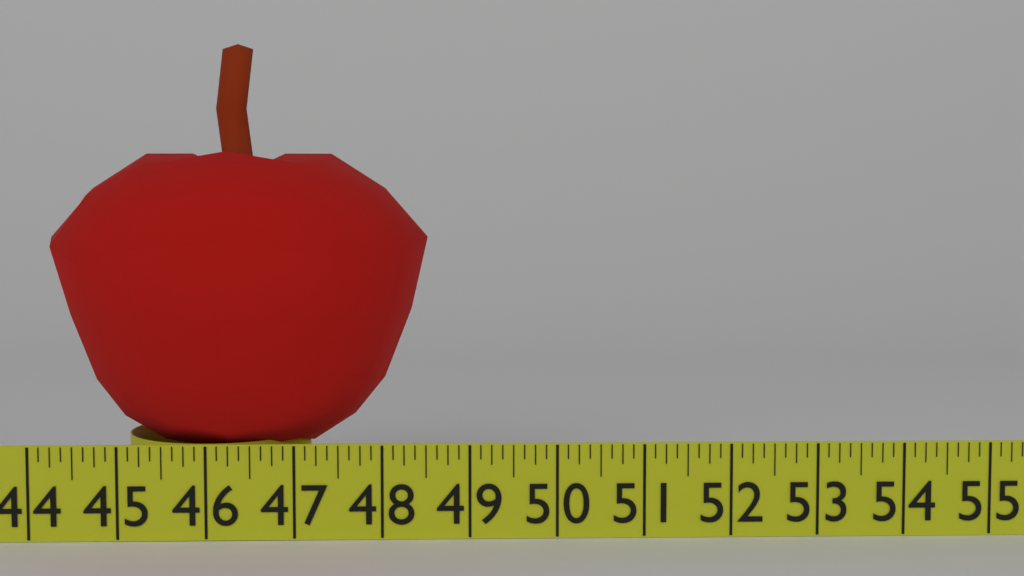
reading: 48.500 in
